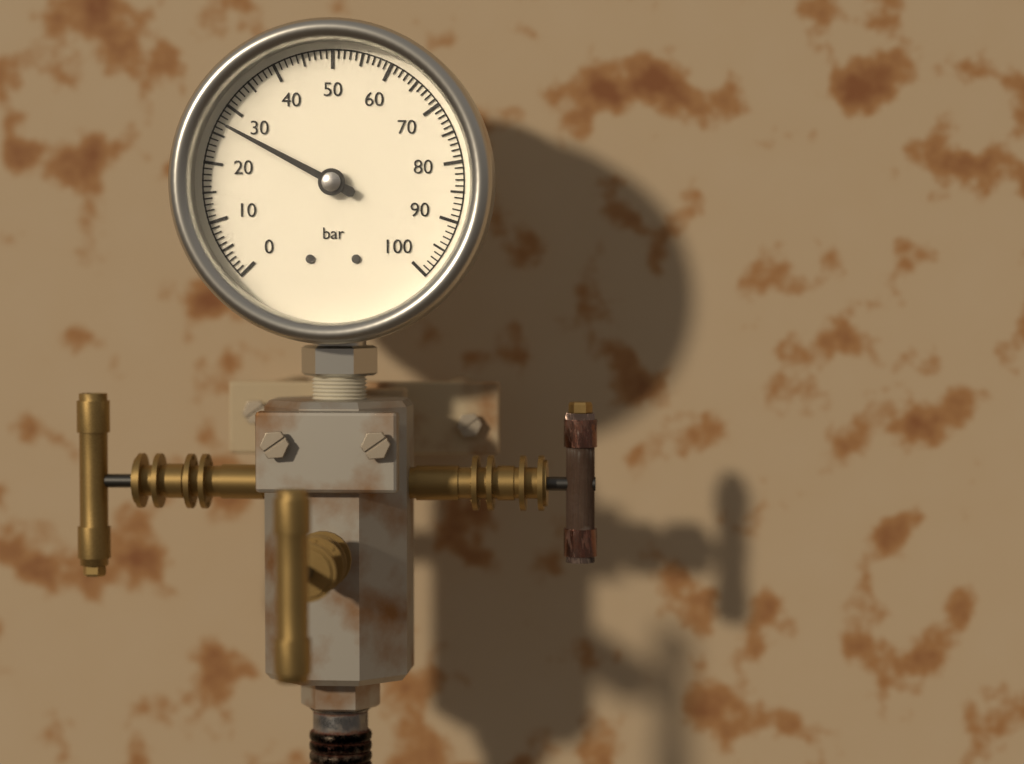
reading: 27 bar
